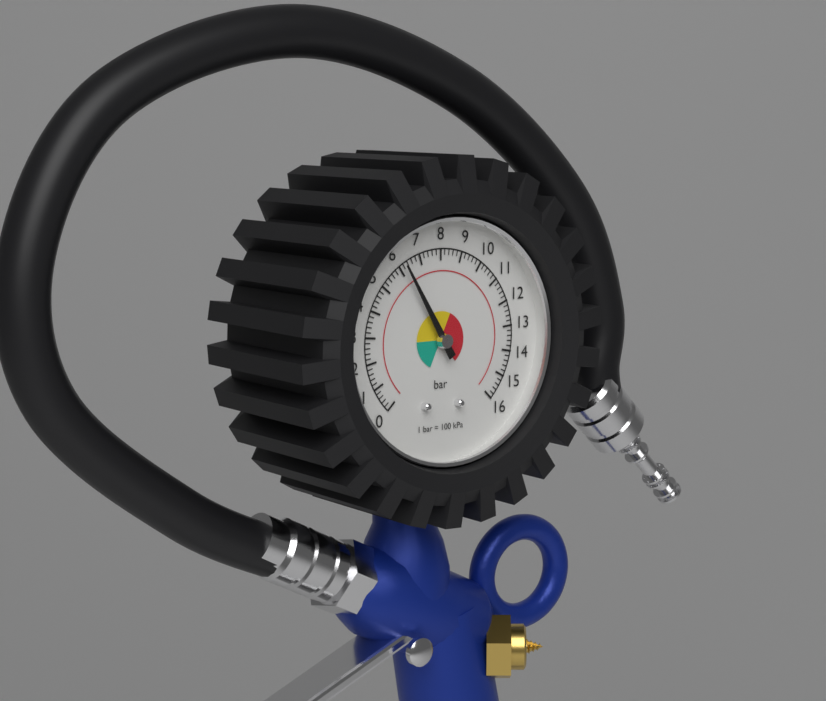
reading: 6.2 bar
